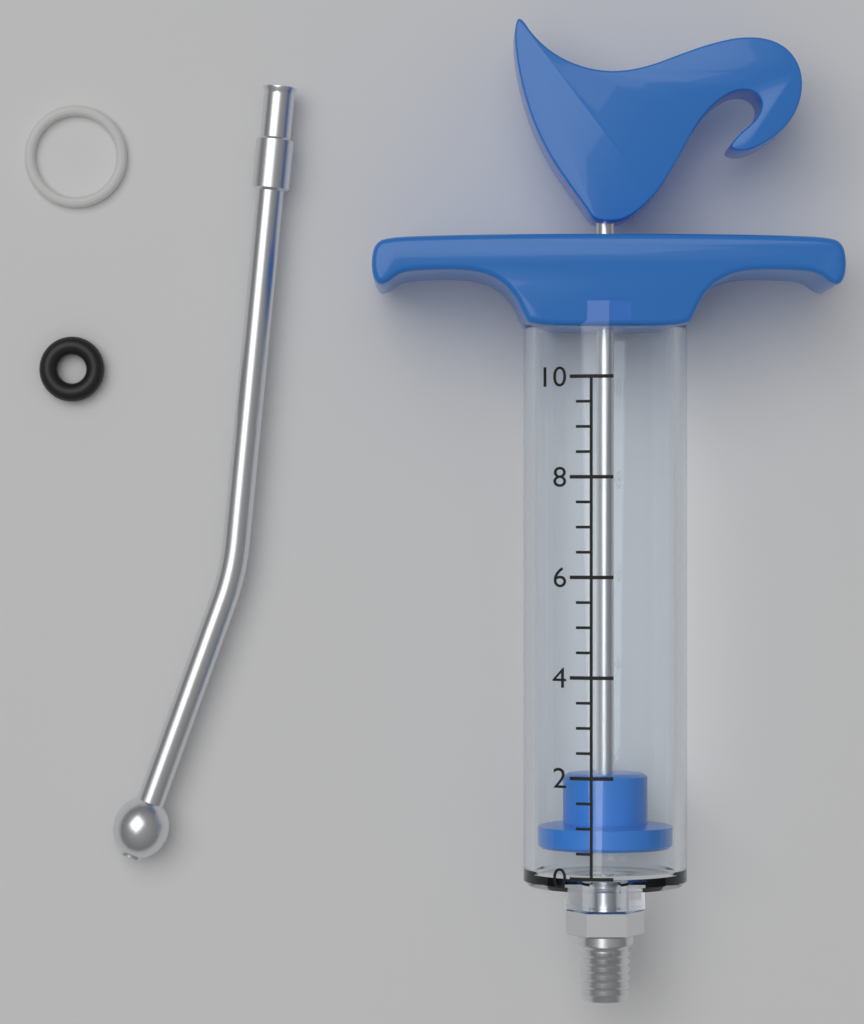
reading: 0.5 (no unit)
